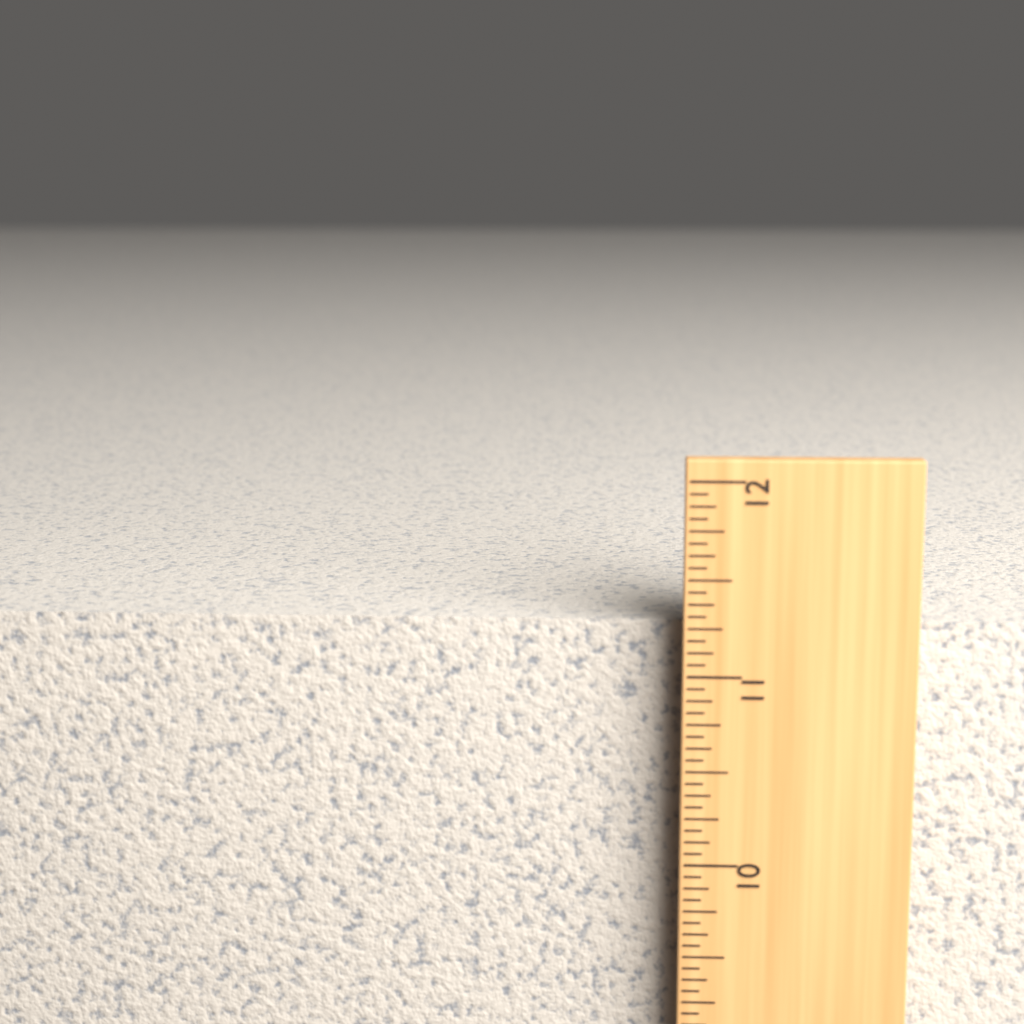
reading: 11.2500 in
